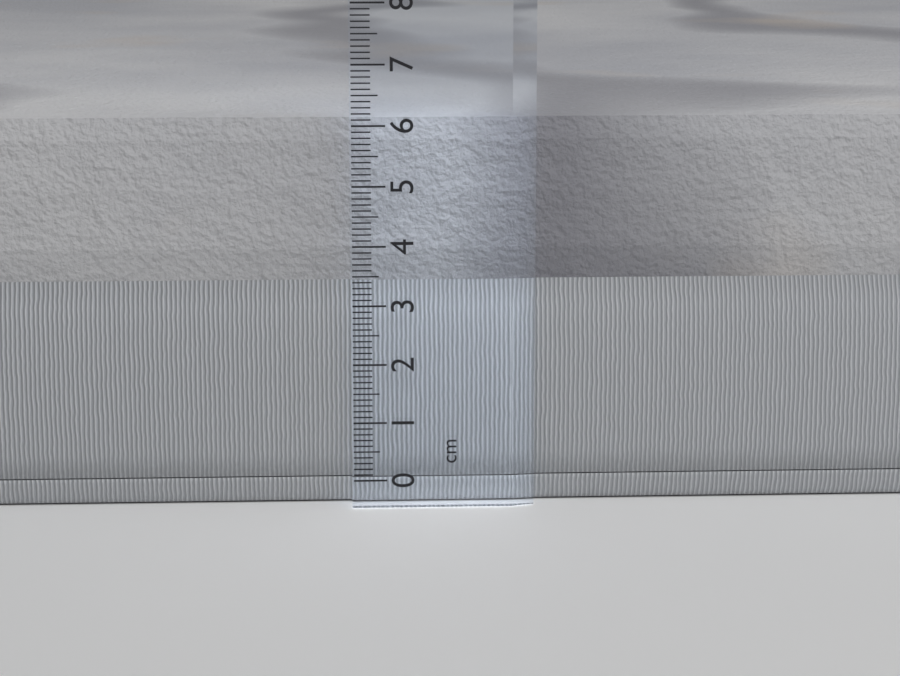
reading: 6.1 cm
